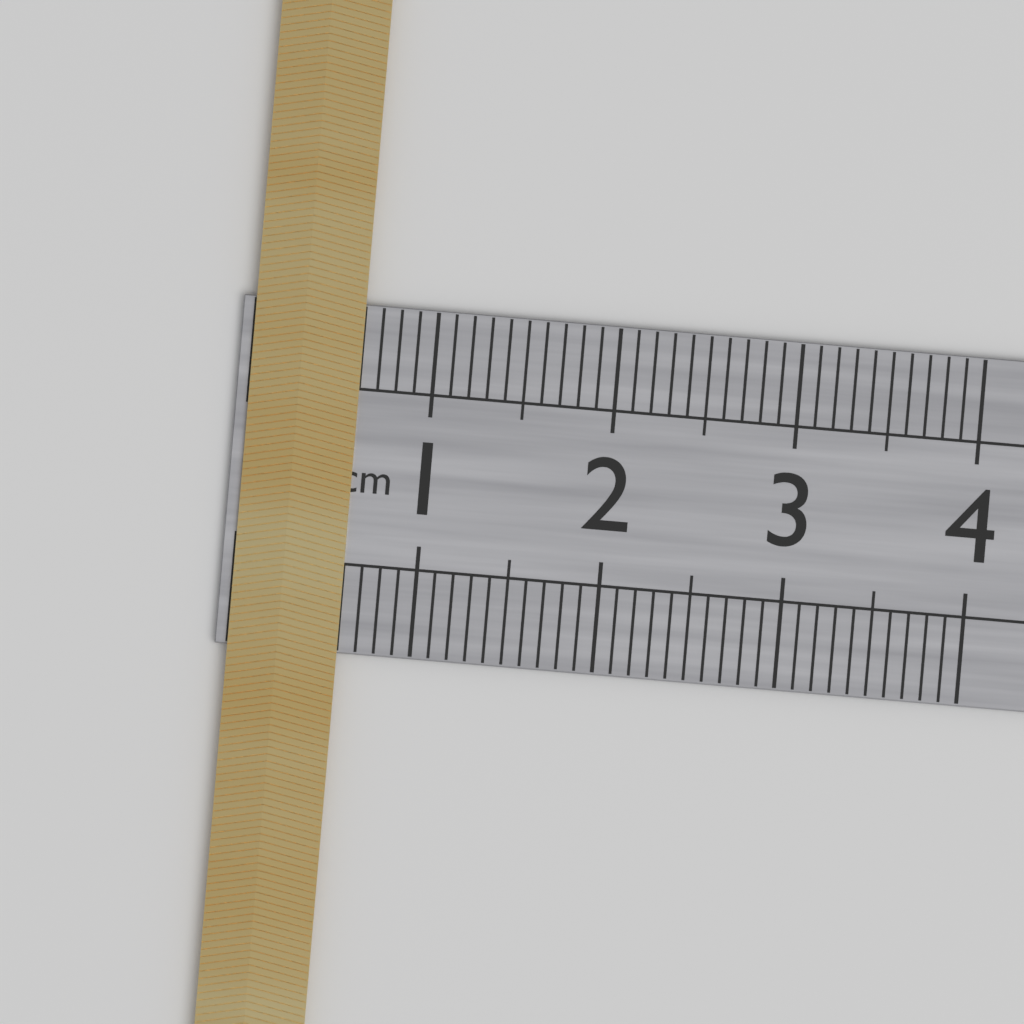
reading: 0.6 cm
